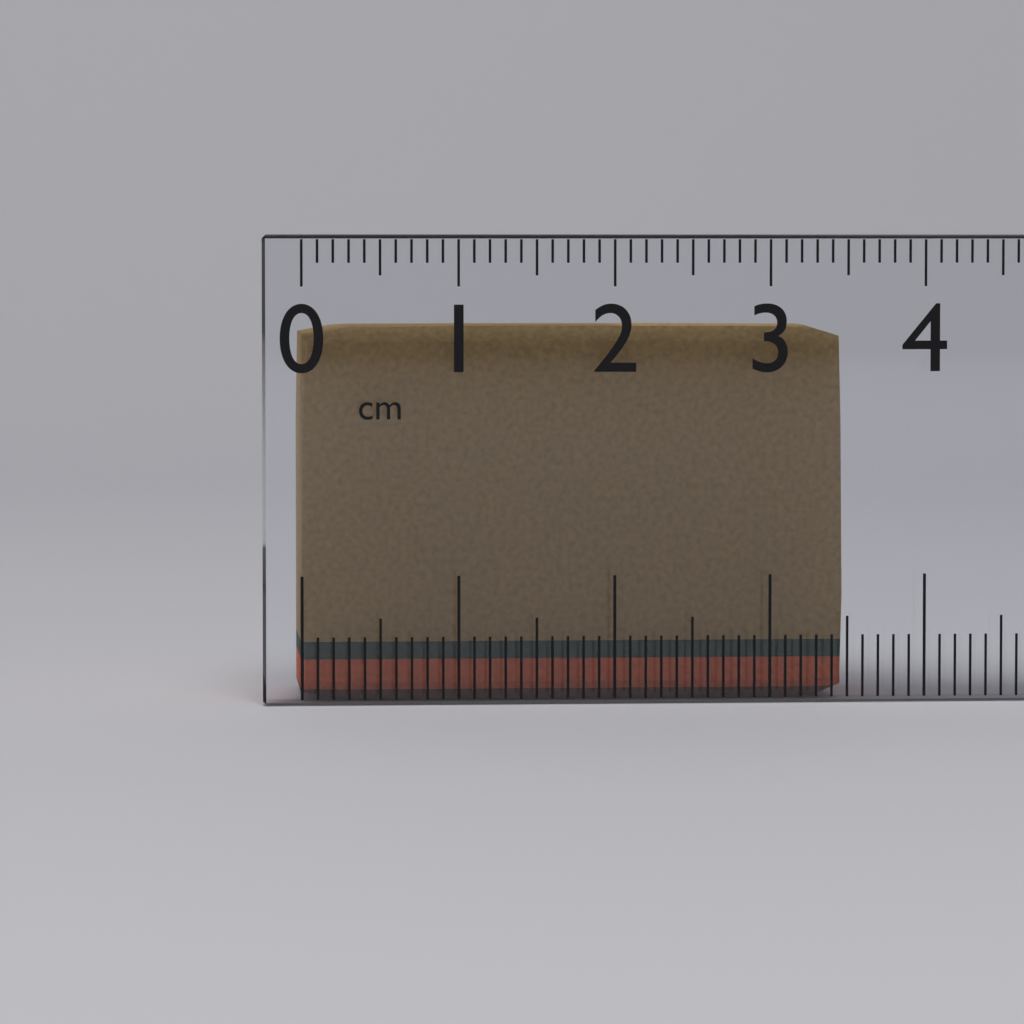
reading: 3.5 cm
